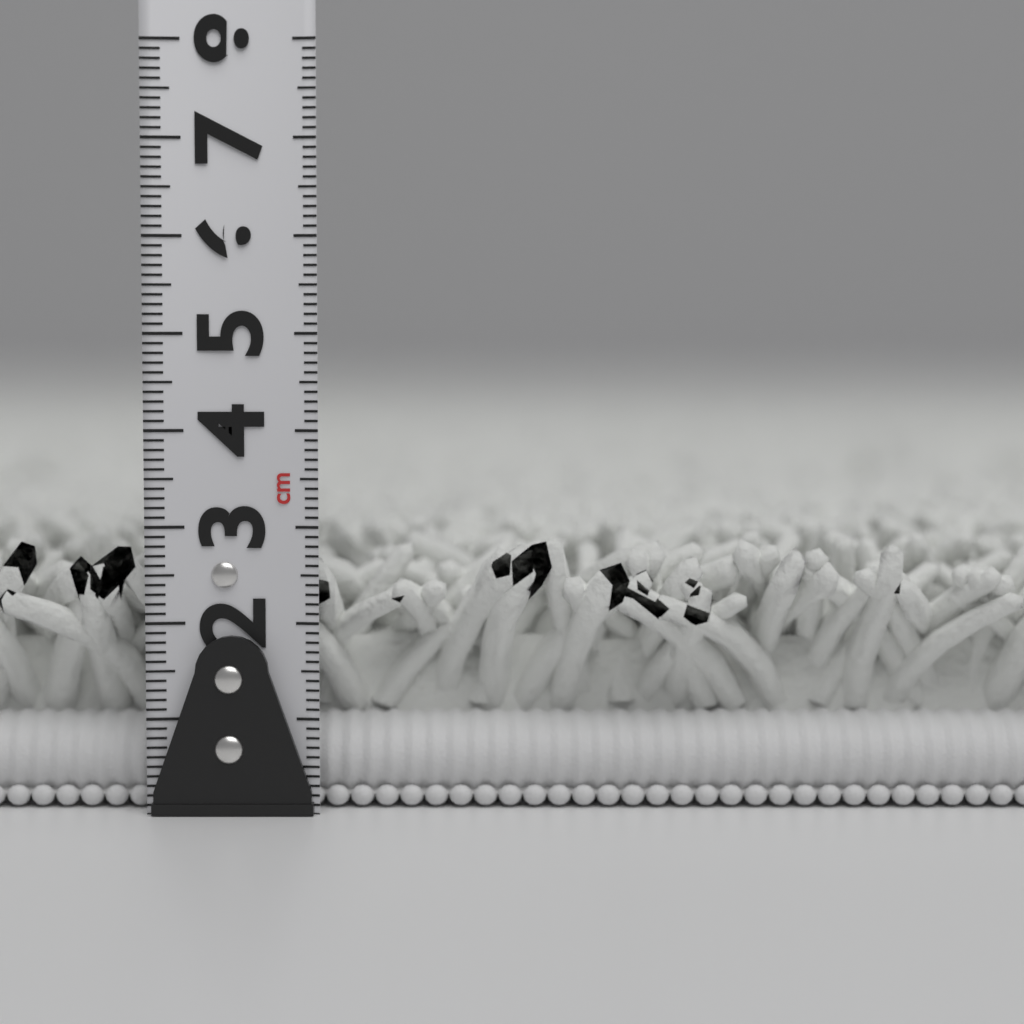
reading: 2.9 cm
